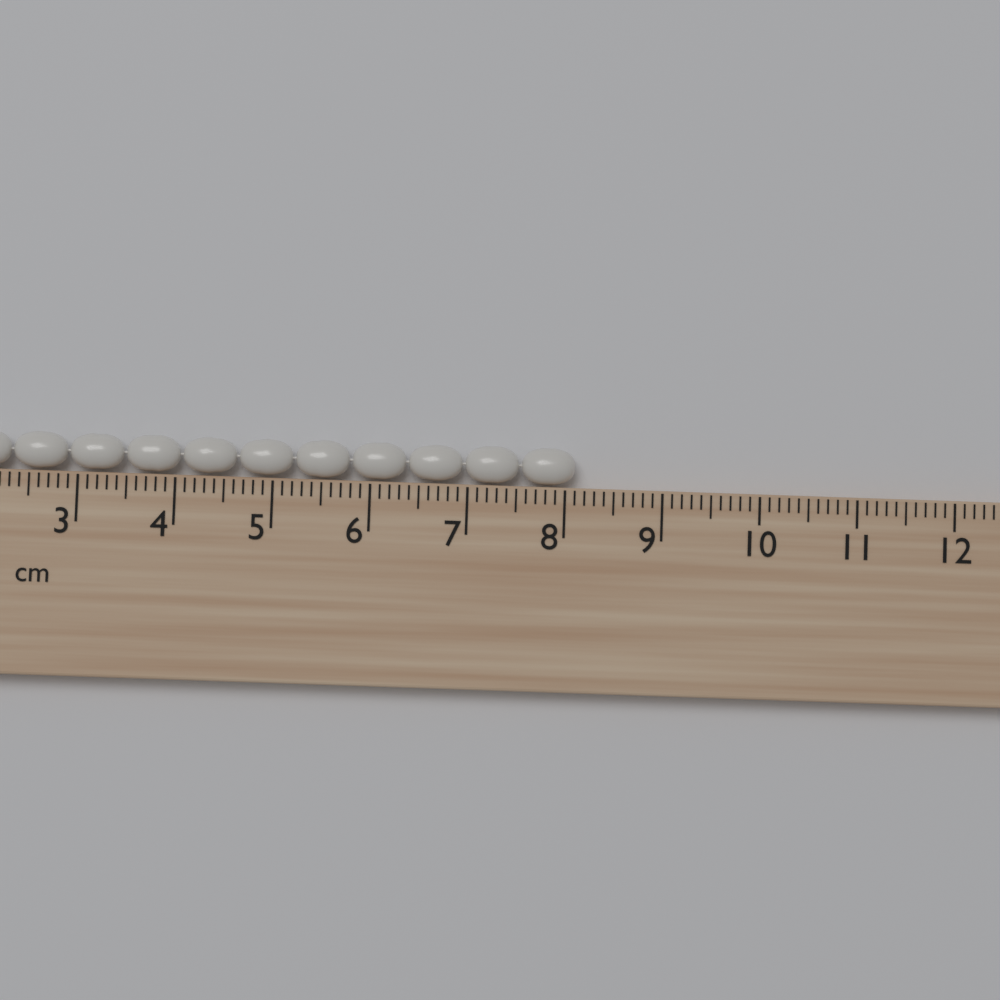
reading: 8.1 cm
